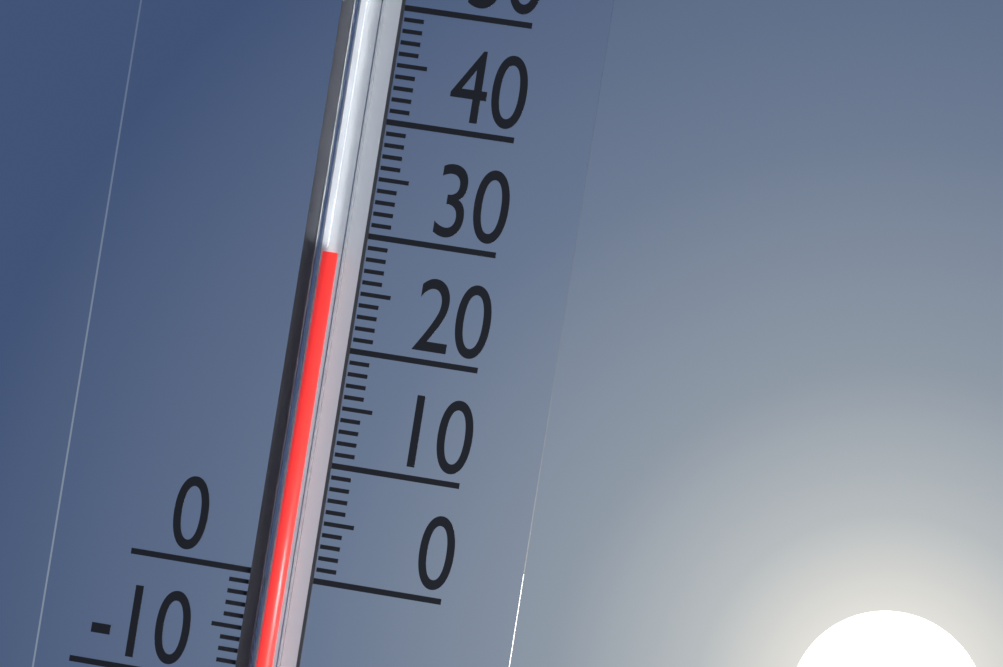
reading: 28 (no unit)
